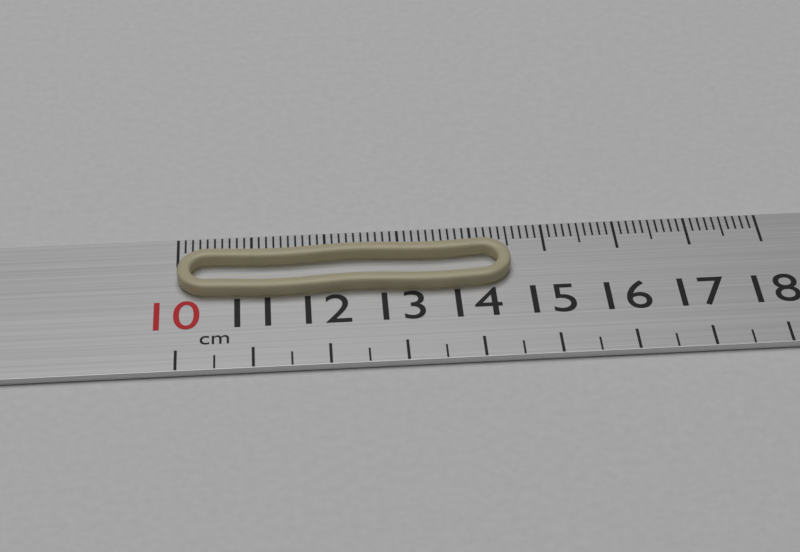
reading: 14.5 cm
